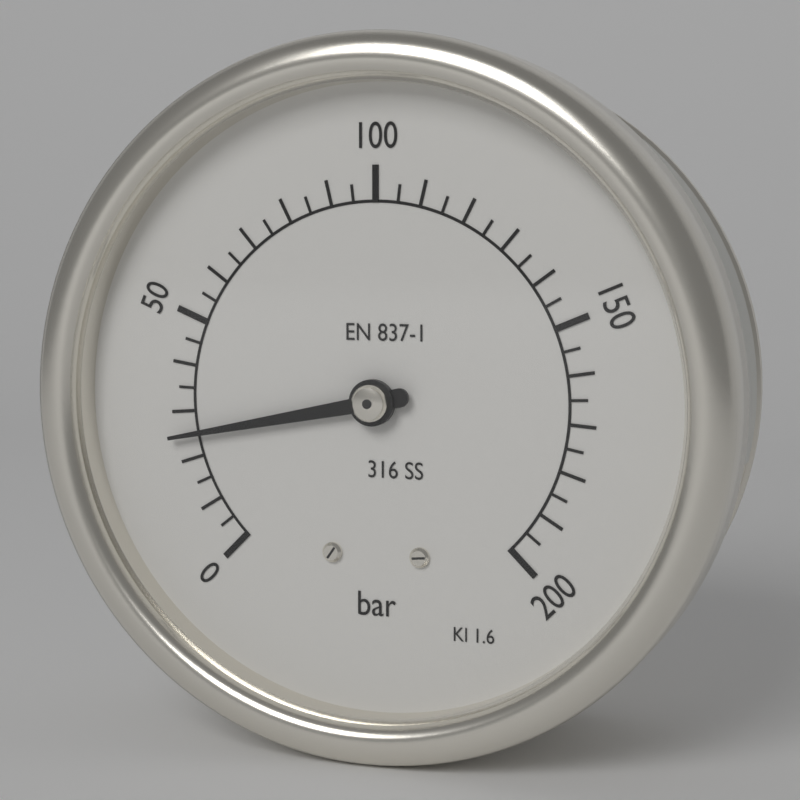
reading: 25 bar
